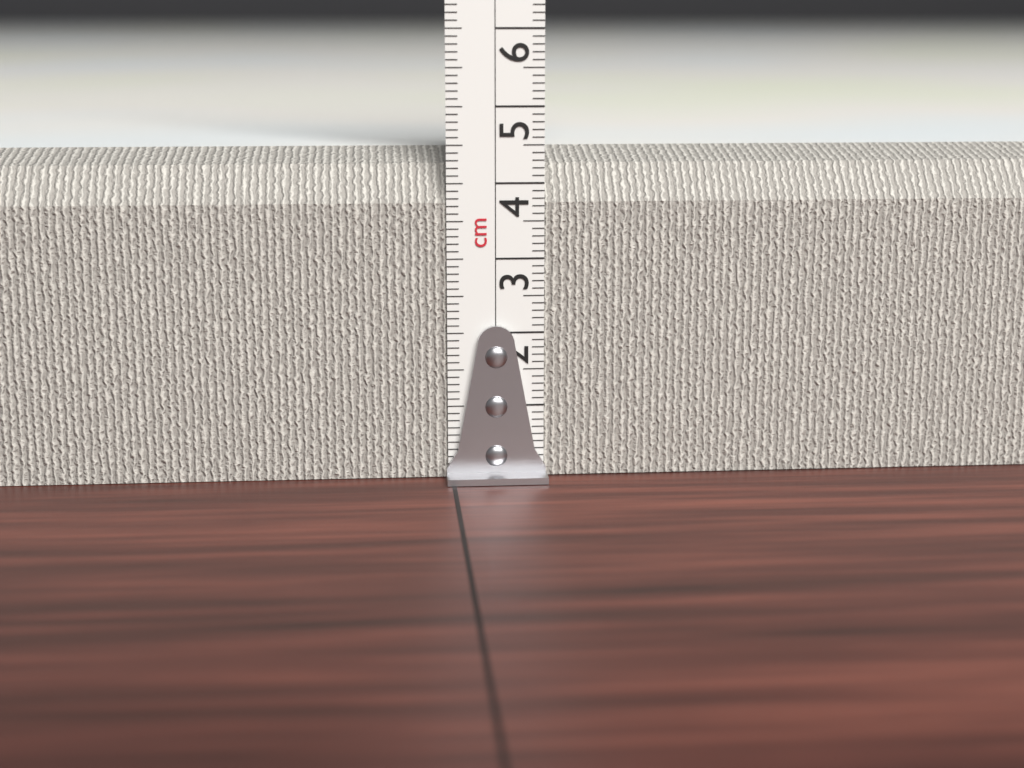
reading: 4.4 cm
